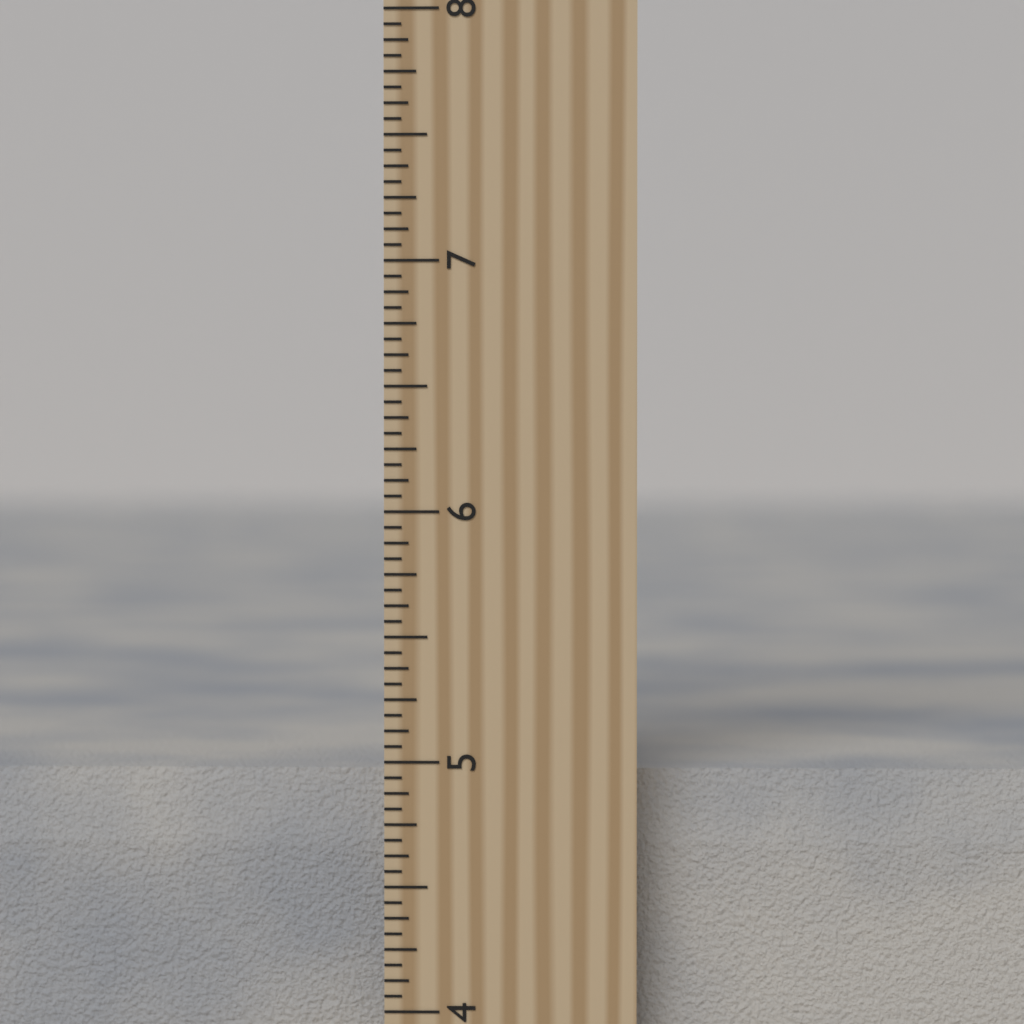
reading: 4.9375 inch
